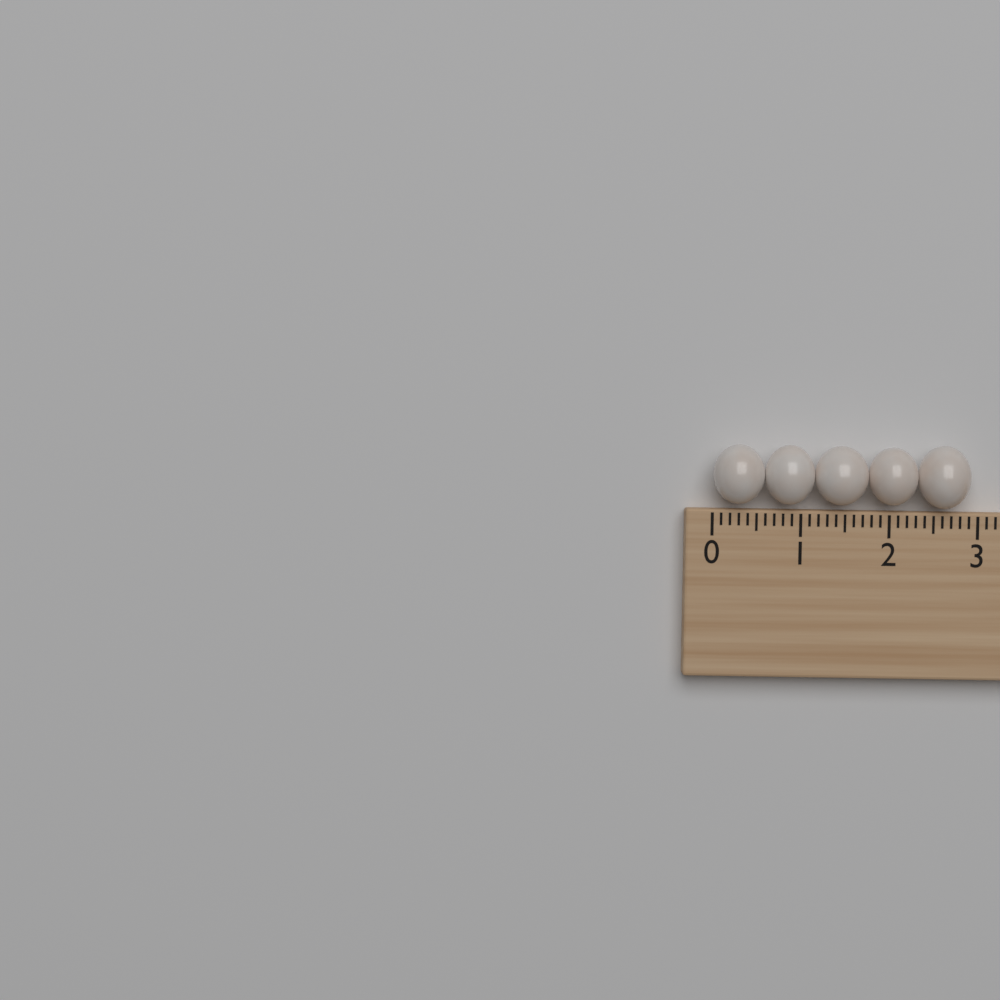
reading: 2.9 (no unit)
